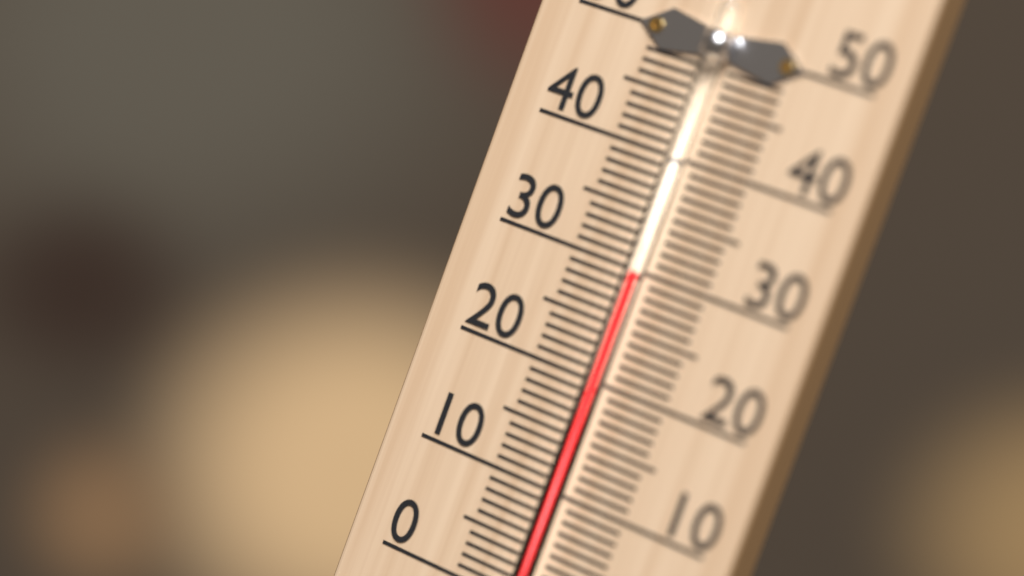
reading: 30 °C
